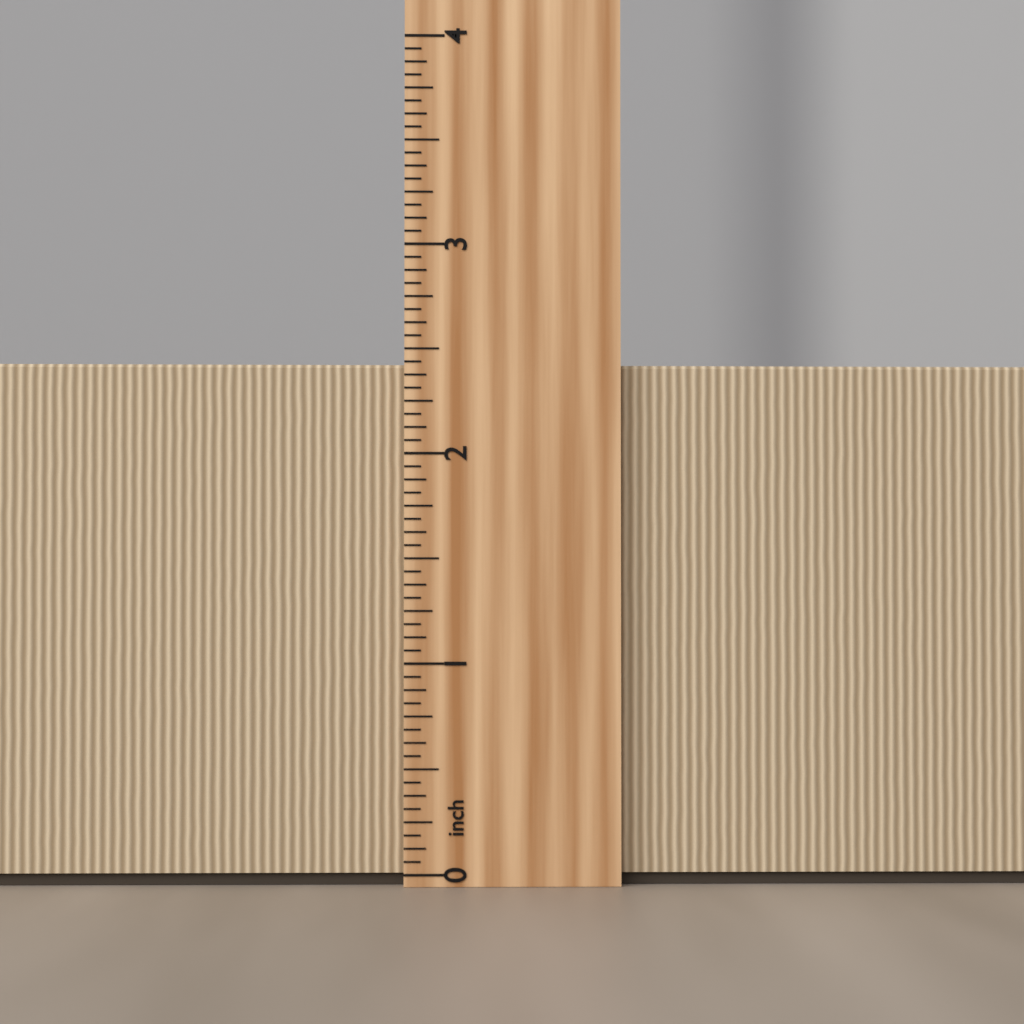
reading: 2.4375 inch
